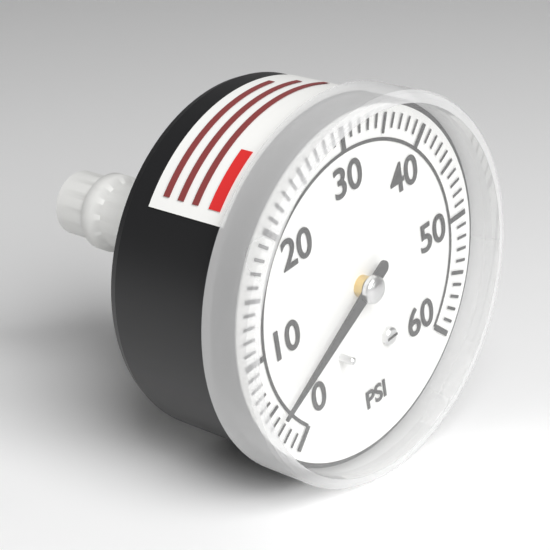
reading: 4 psi
